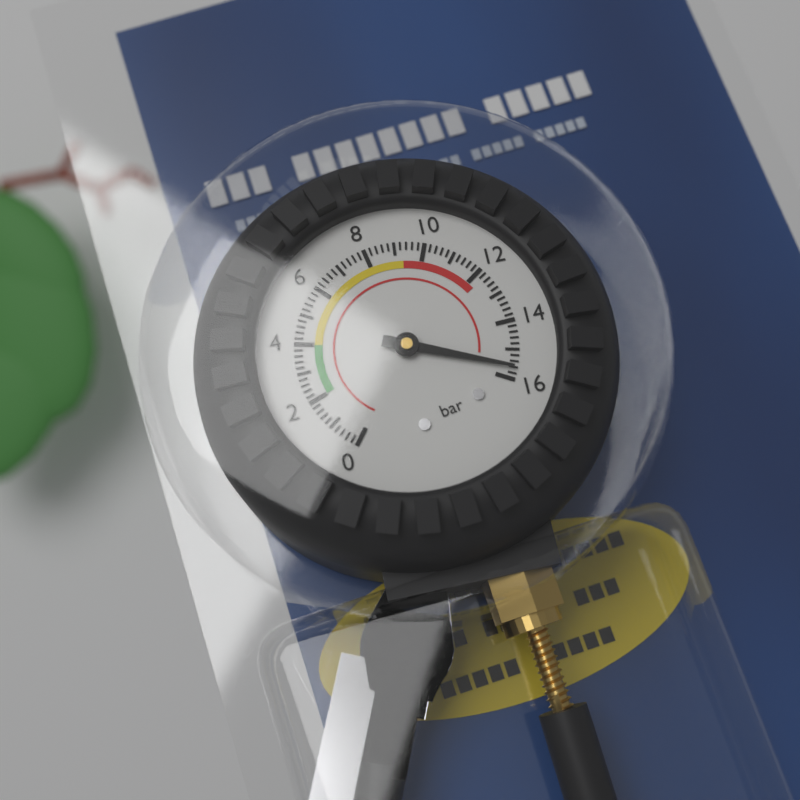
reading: 15.6 bar
